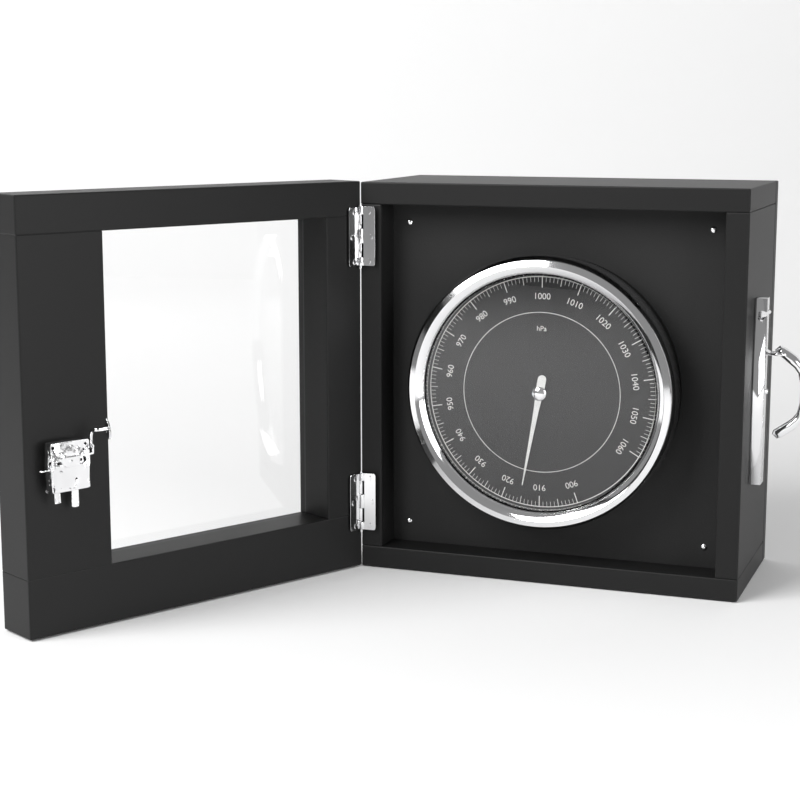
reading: 915 hPa
